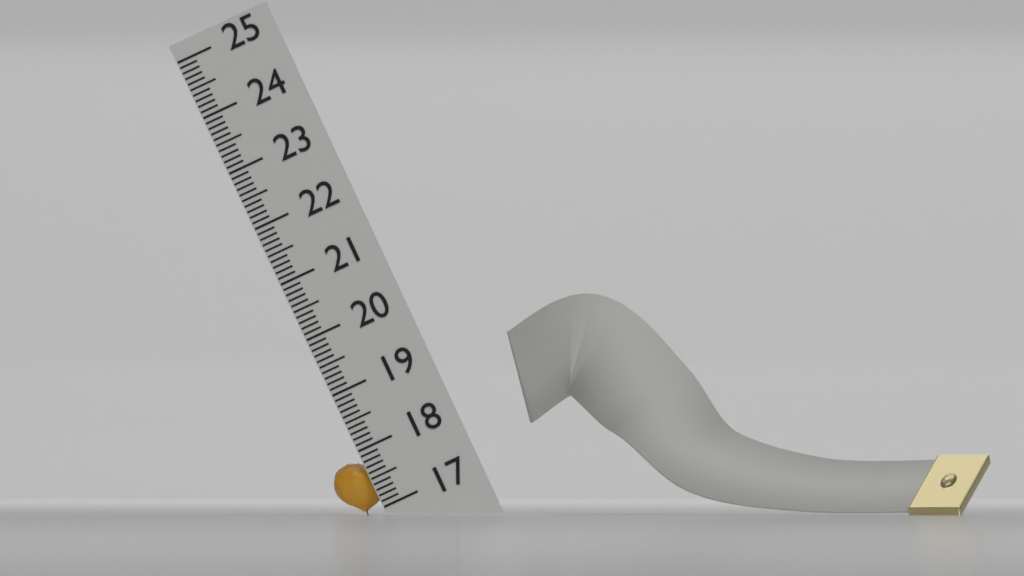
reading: 17.9 (no unit)
